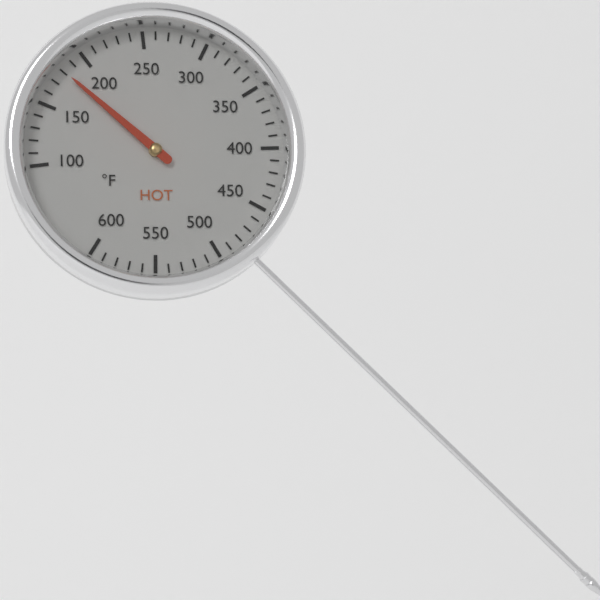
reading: 180 °F
